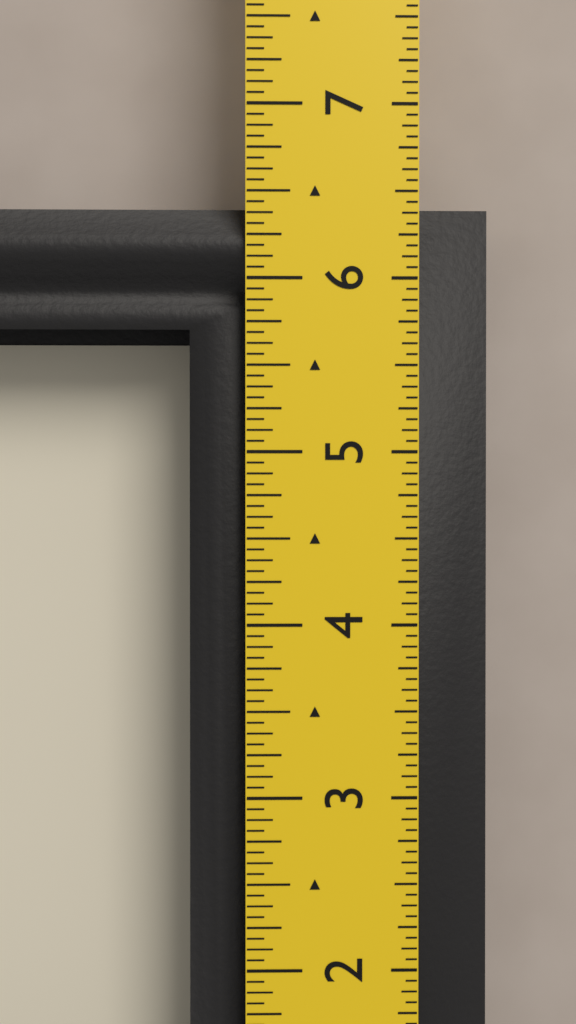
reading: 6.4375 in
